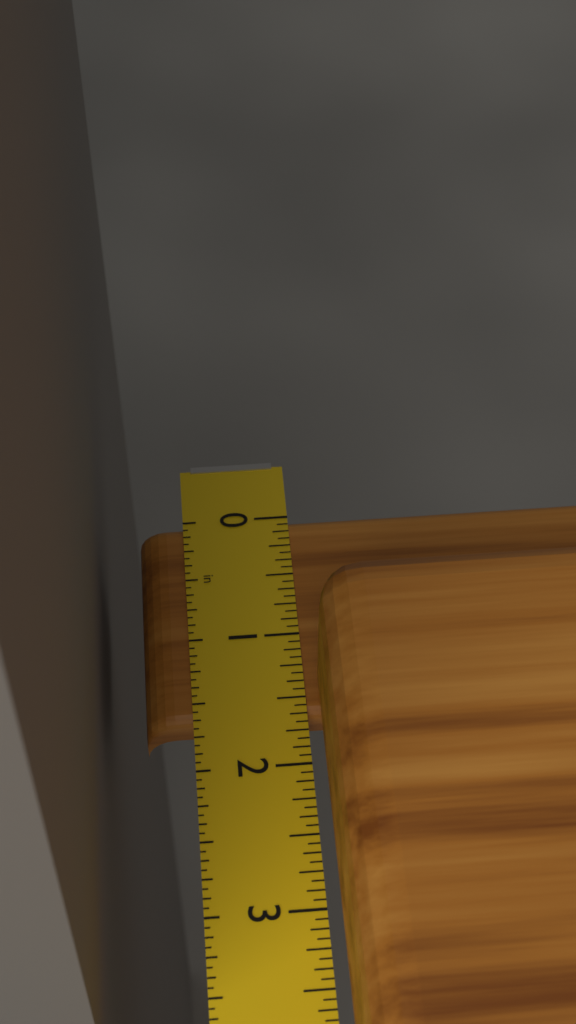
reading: 1.6250 in
